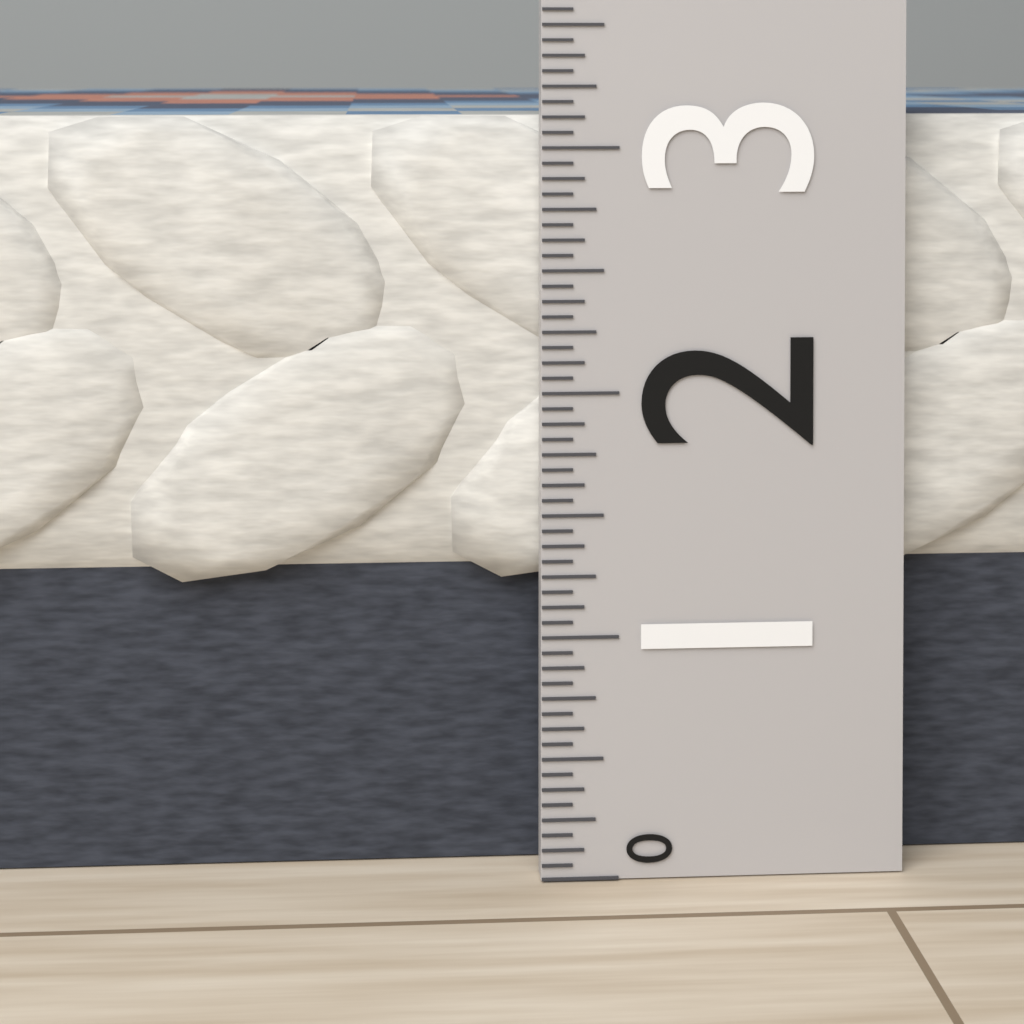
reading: 3.1250 (no unit)
